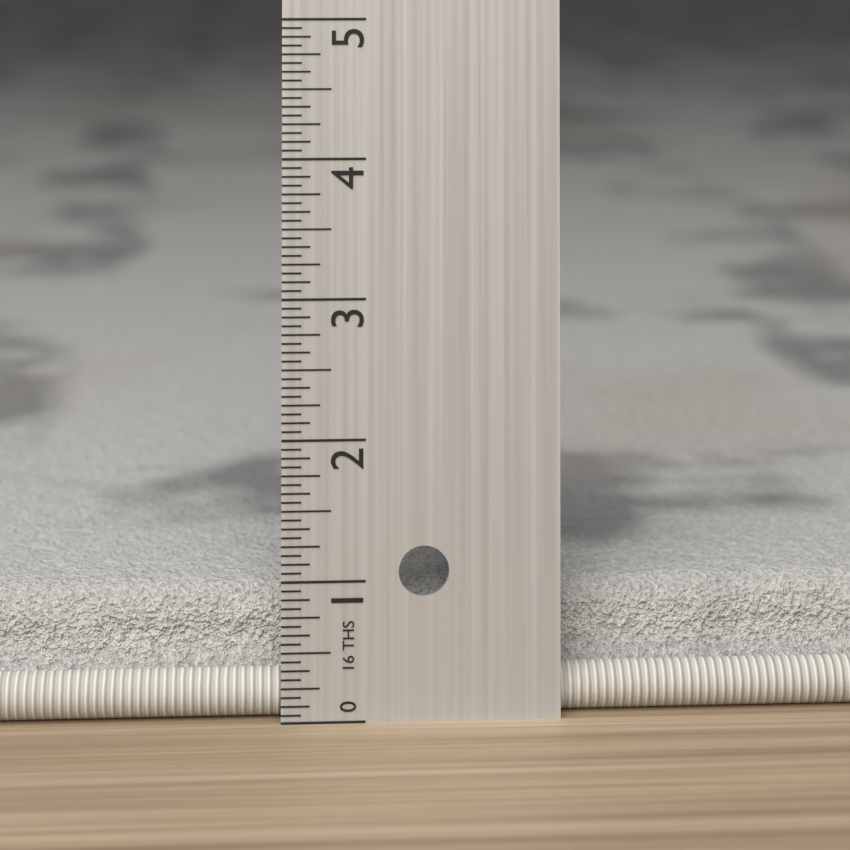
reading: 0.8750 in
